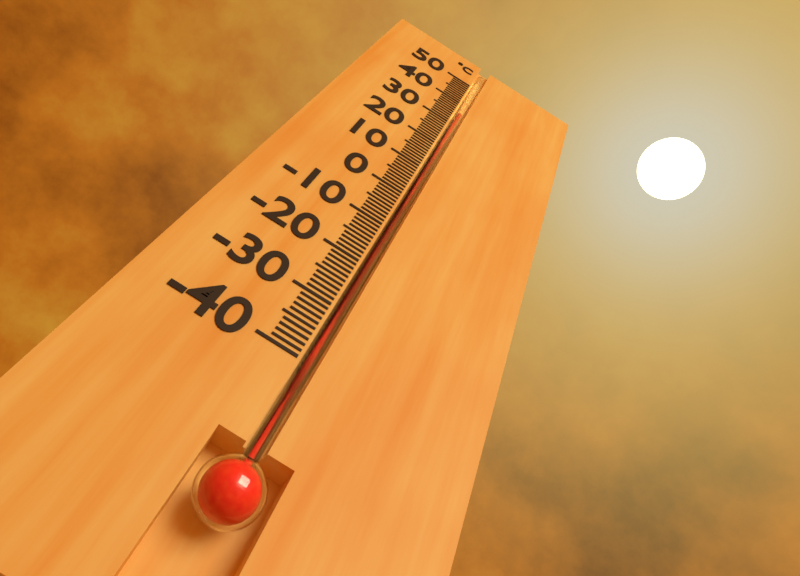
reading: 35 °C
